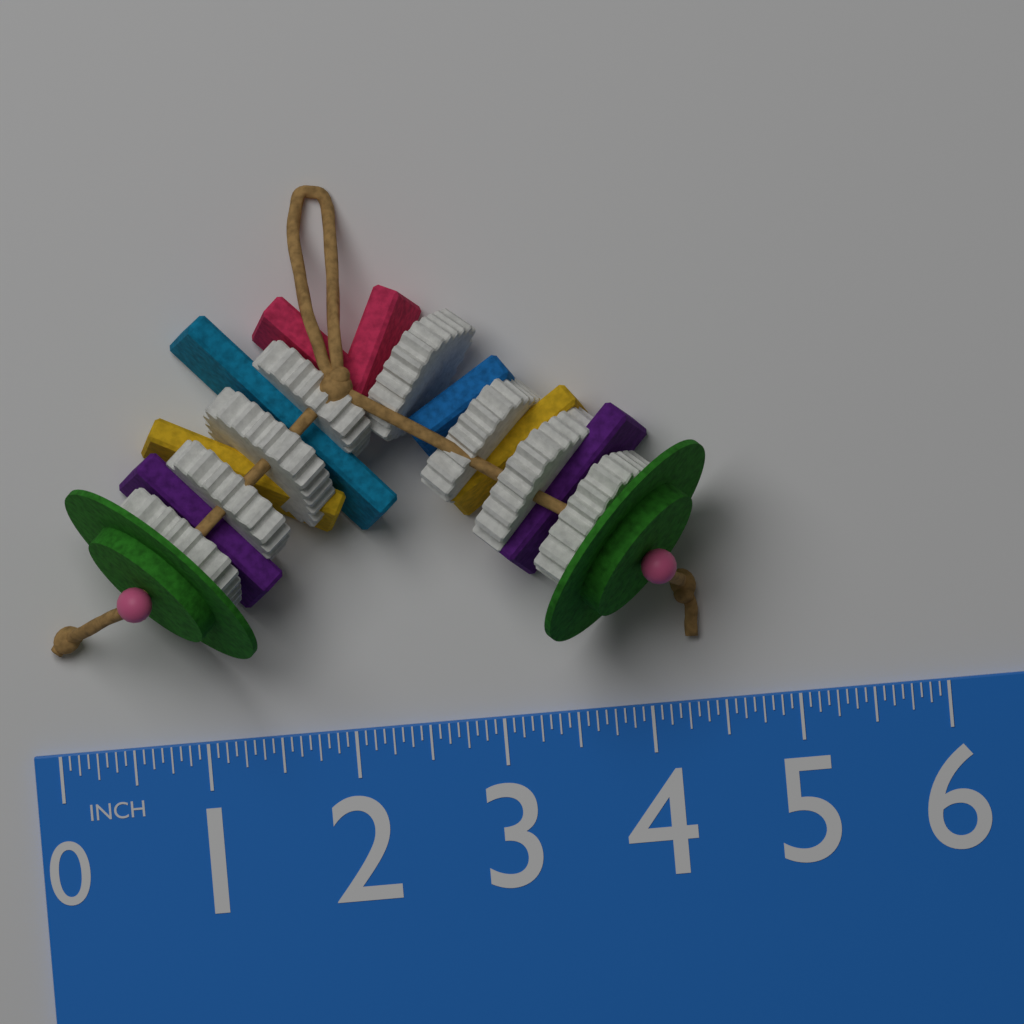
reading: 4.5000 in
